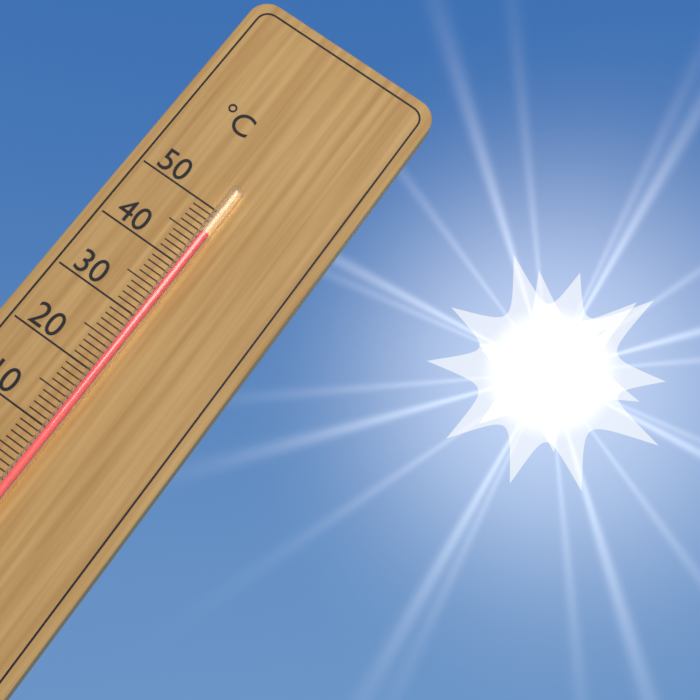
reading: 46 °C
